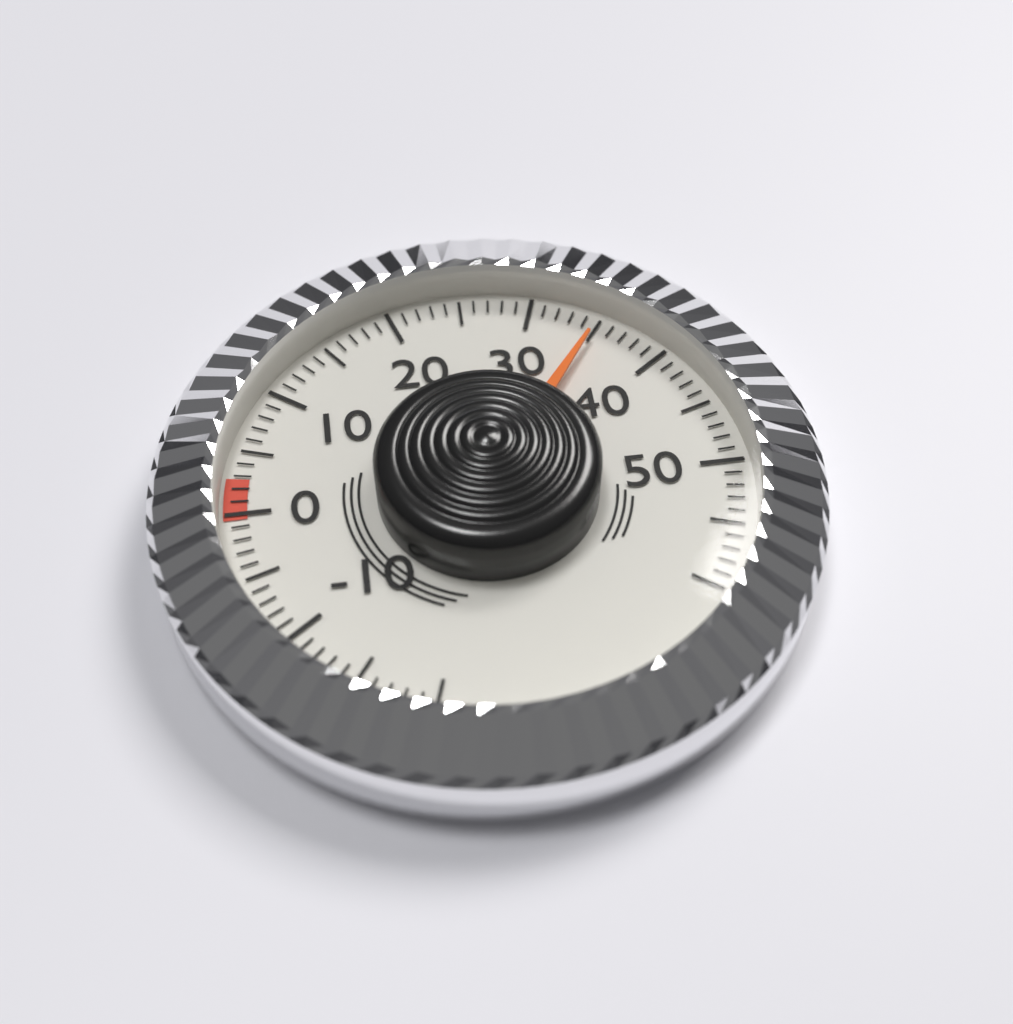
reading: 35 (no unit)
